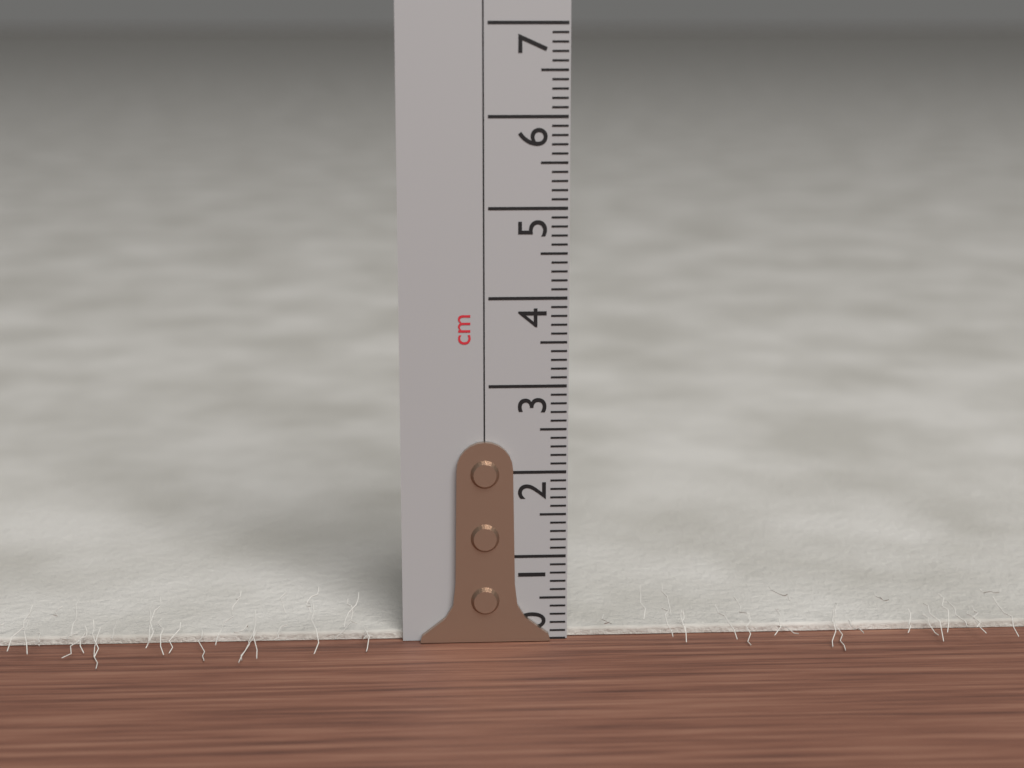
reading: 0.1 cm
